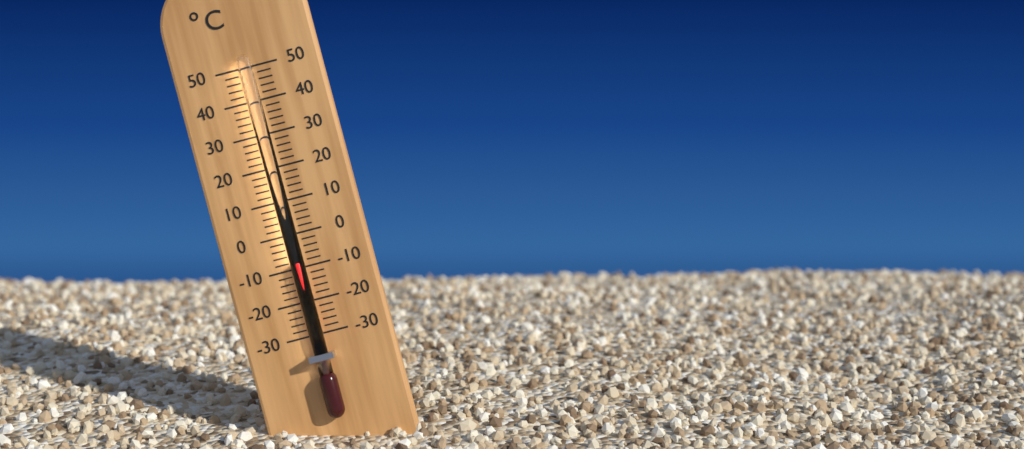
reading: -8 °C
